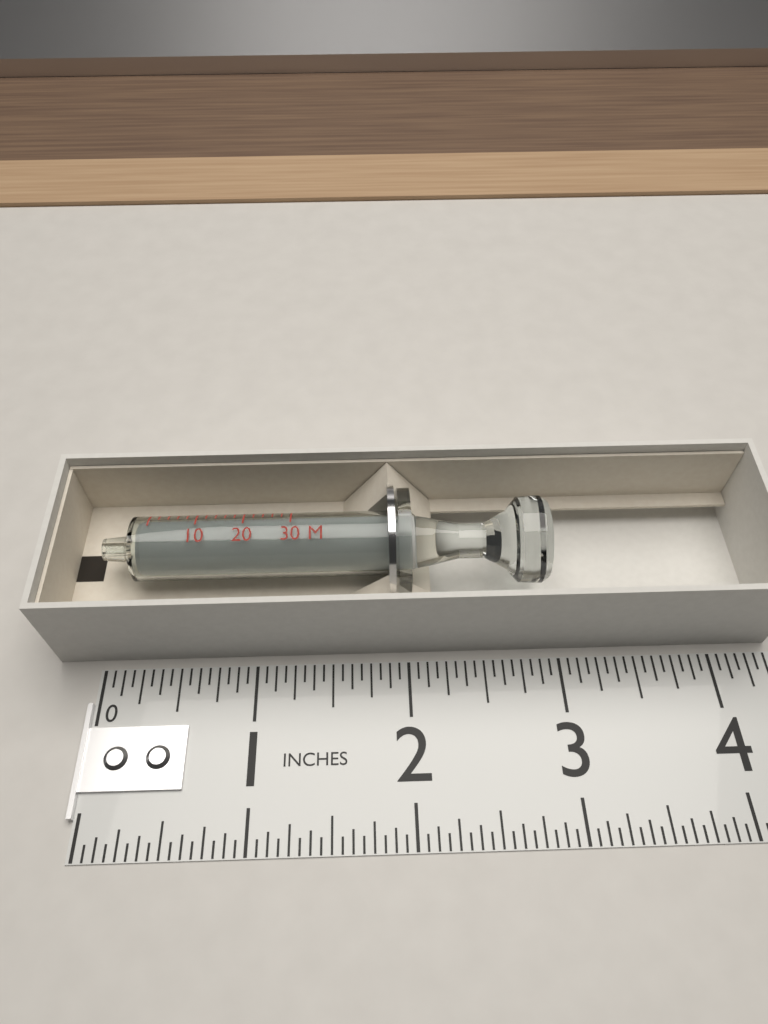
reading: 2.9375 in
